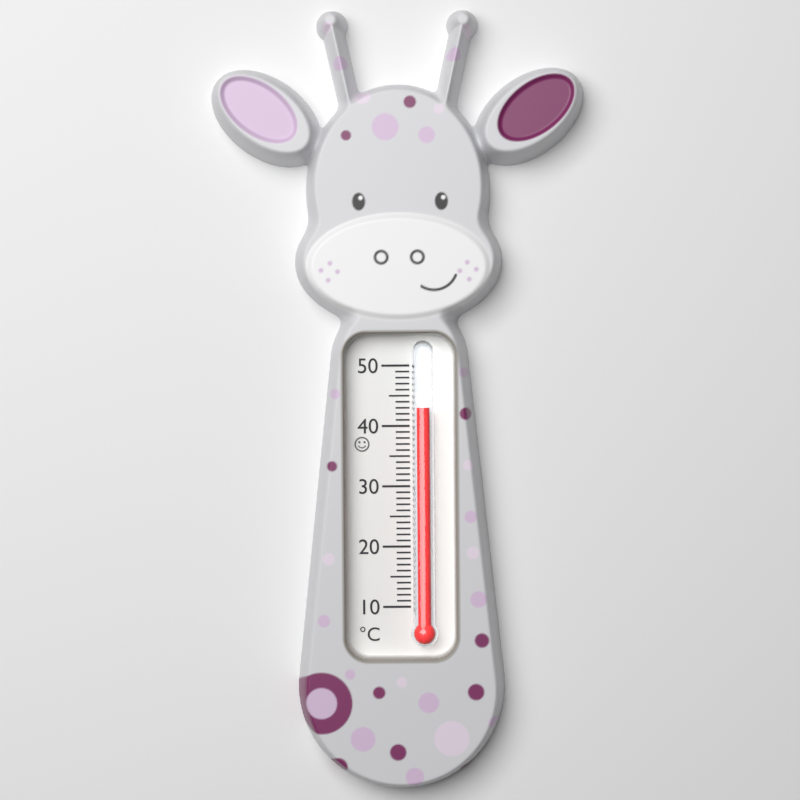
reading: 43 °C
